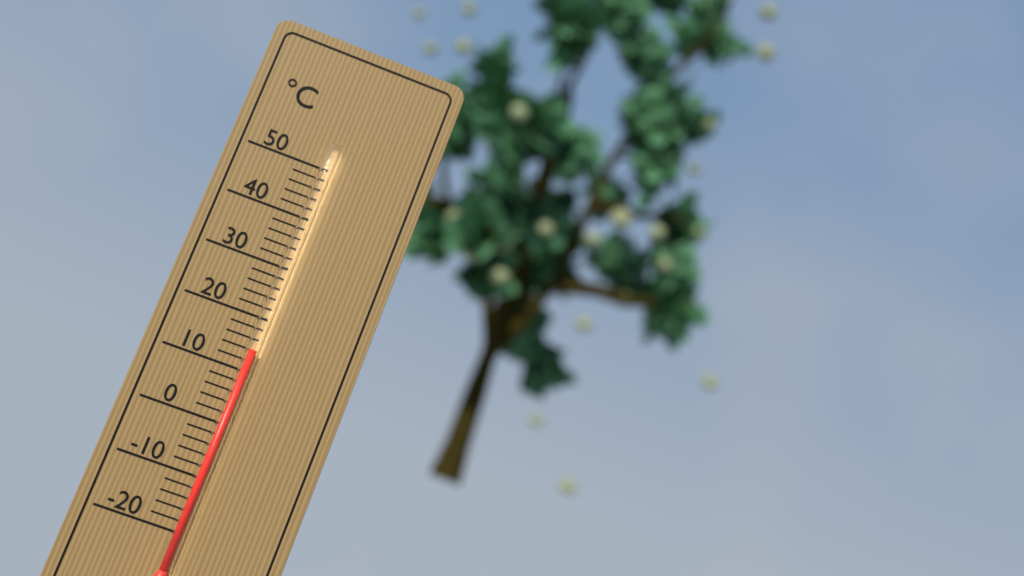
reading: 14 °C
